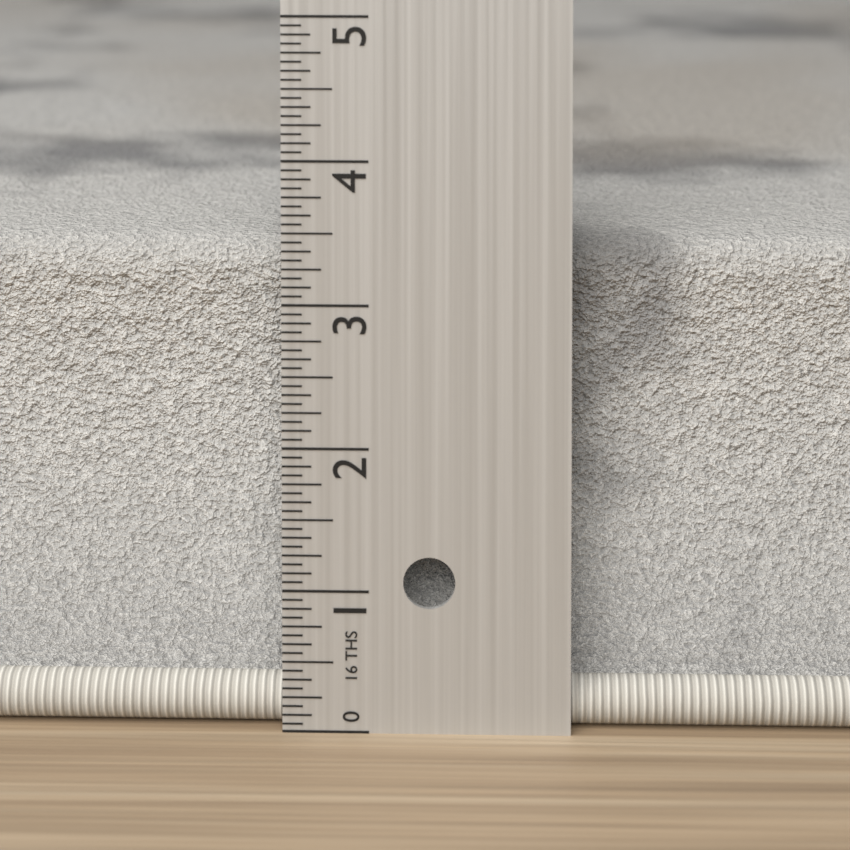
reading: 3.3750 in
